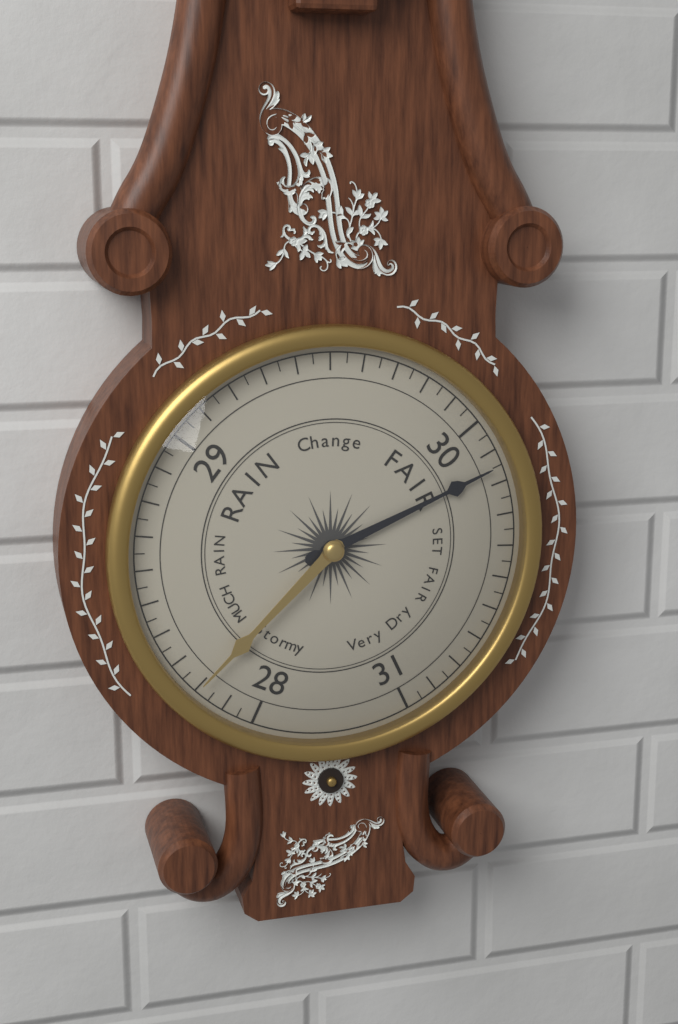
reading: 30.15 (no unit)
